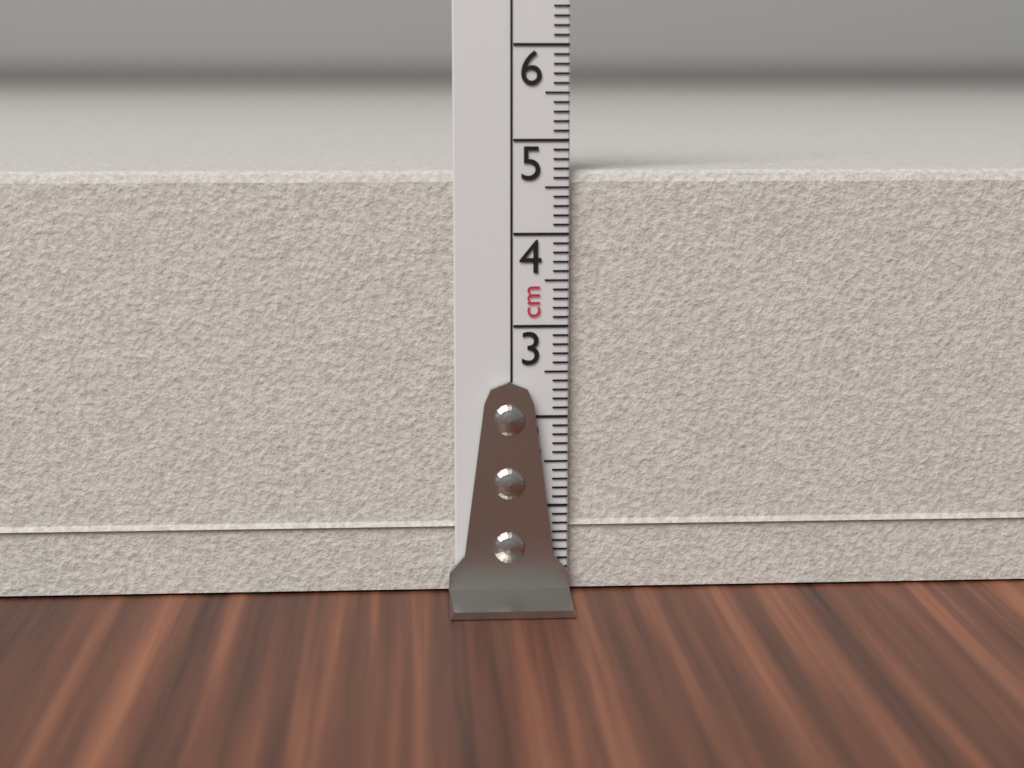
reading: 4.7 cm
